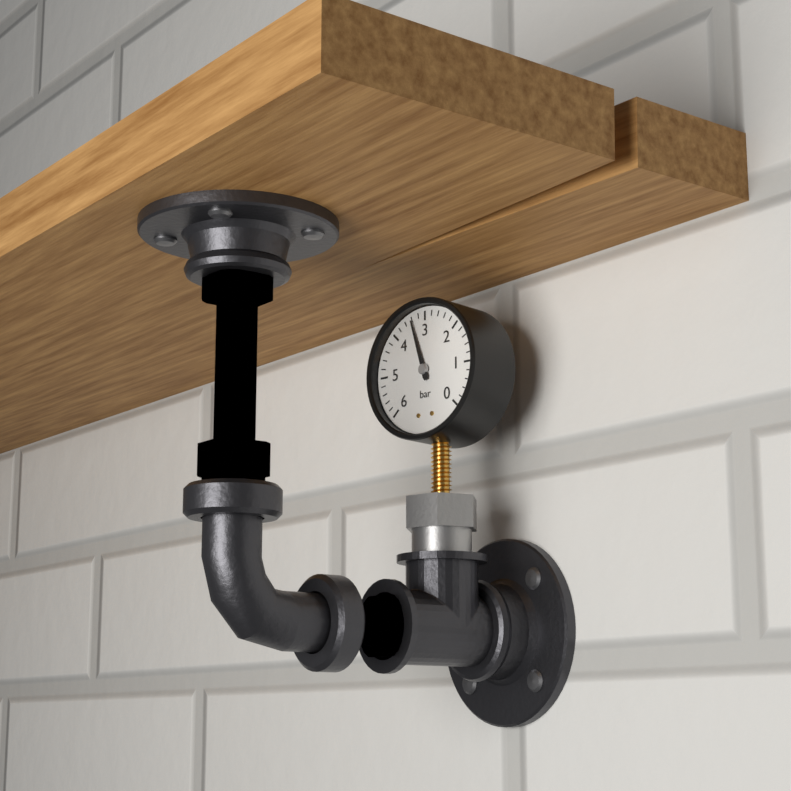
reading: 3.4 bar
